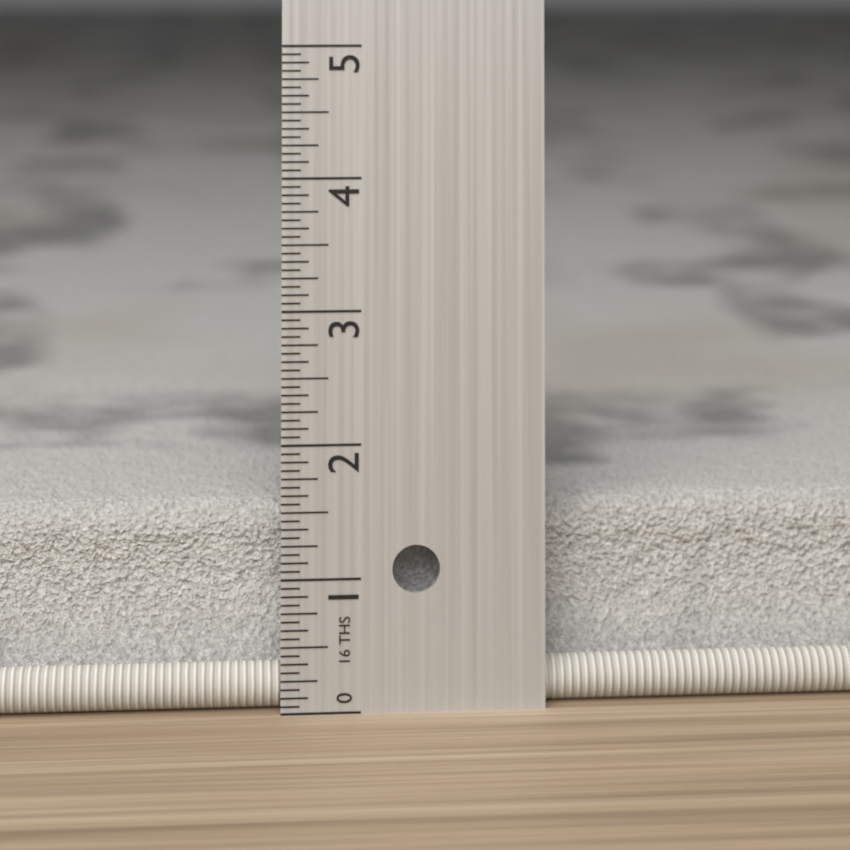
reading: 1.5000 in
